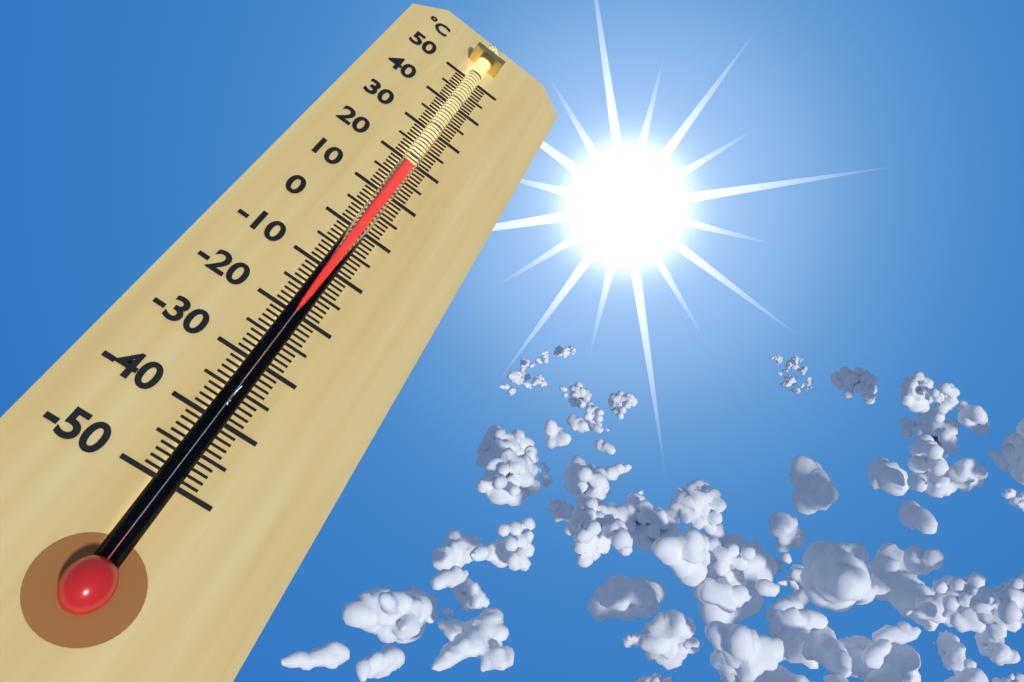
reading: 17 °C
